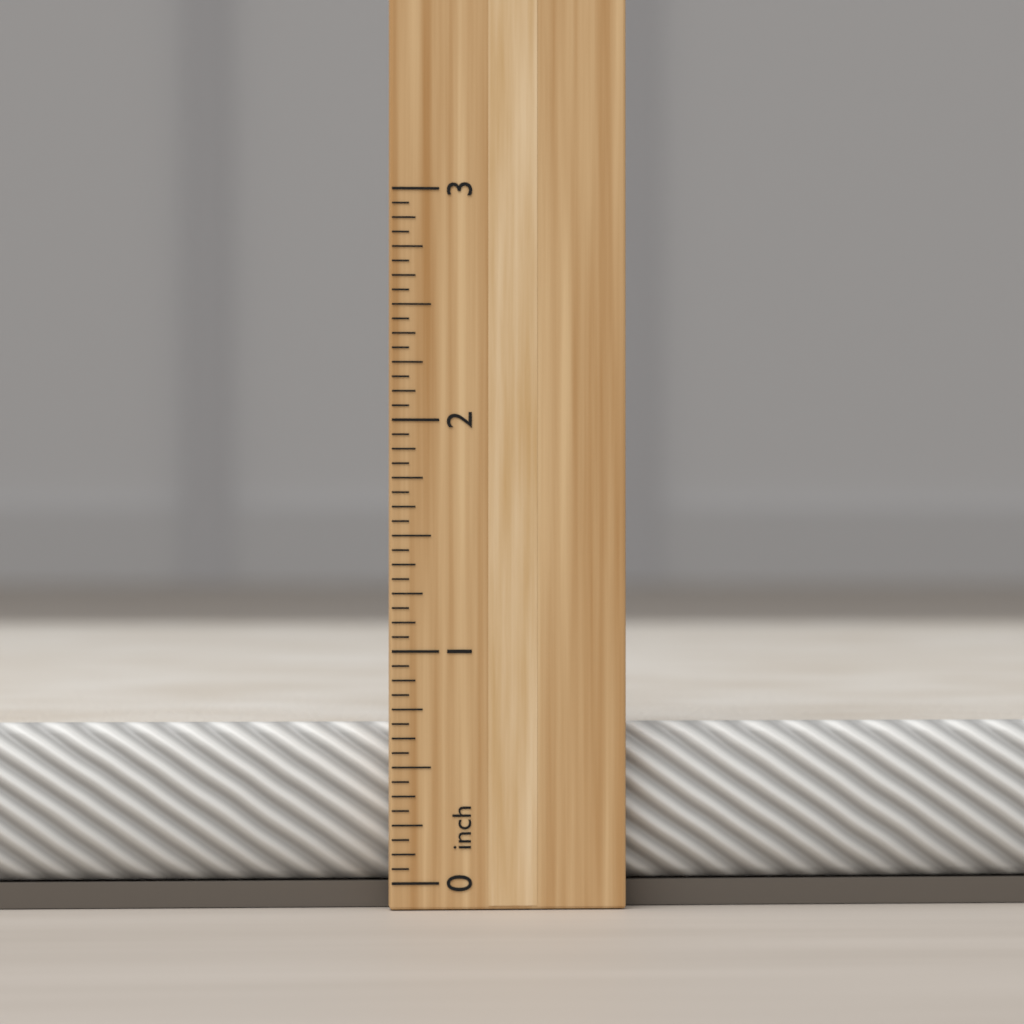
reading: 0.6875 inch
